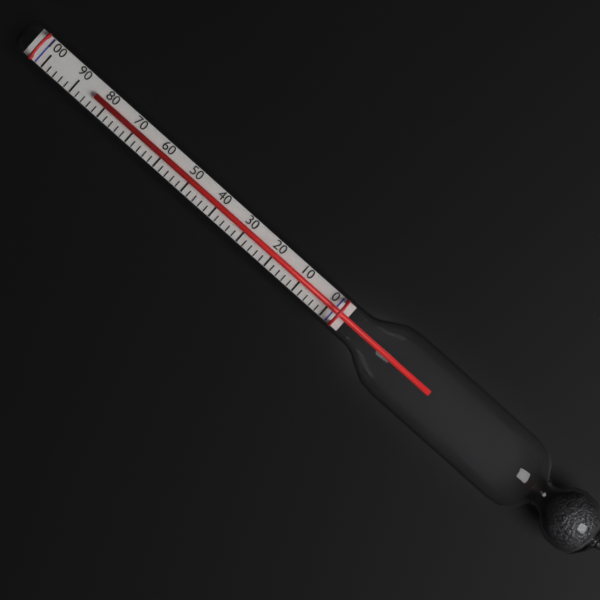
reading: 84 (no unit)
